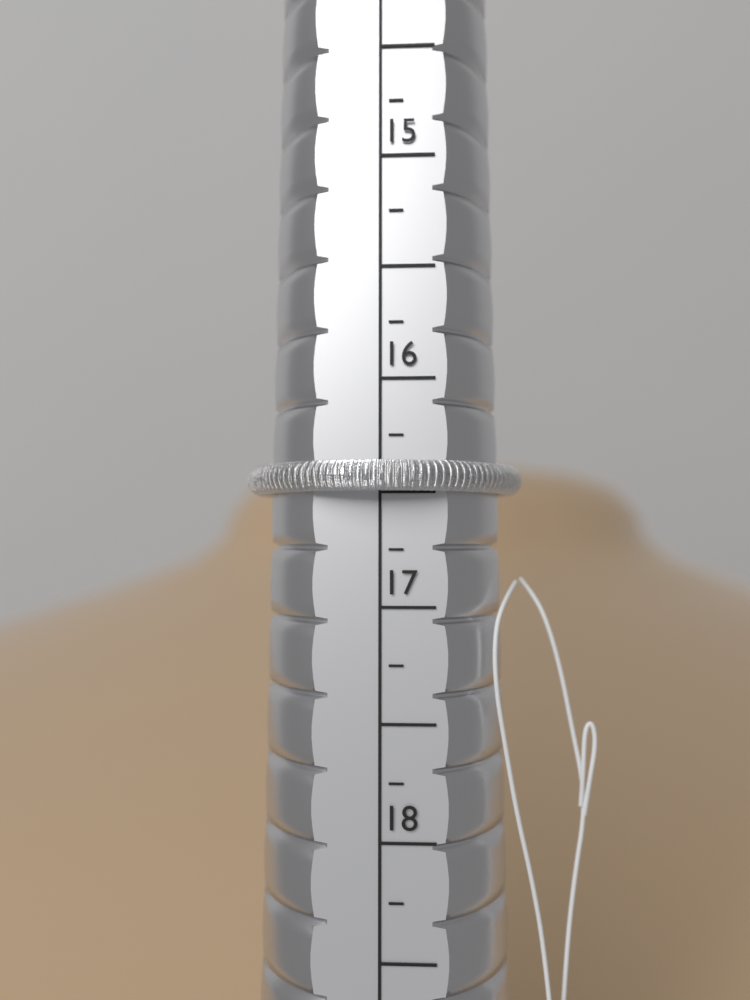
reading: 16.50 (no unit)
